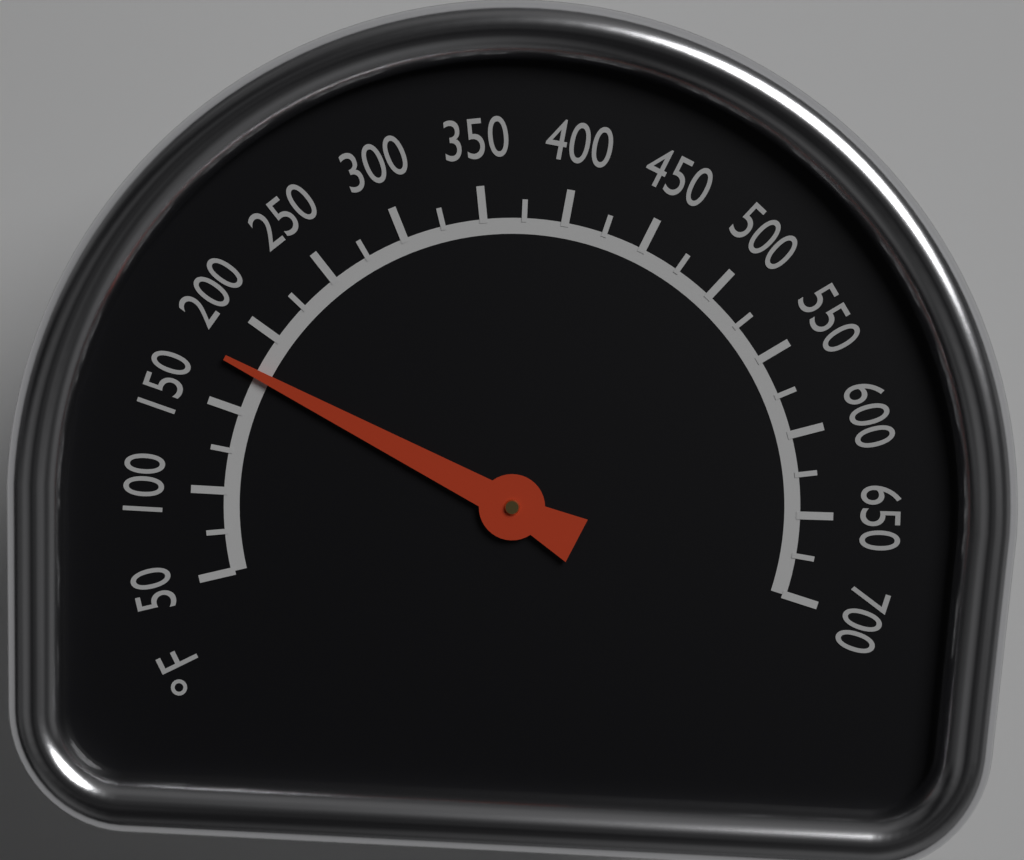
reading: 175 °F
